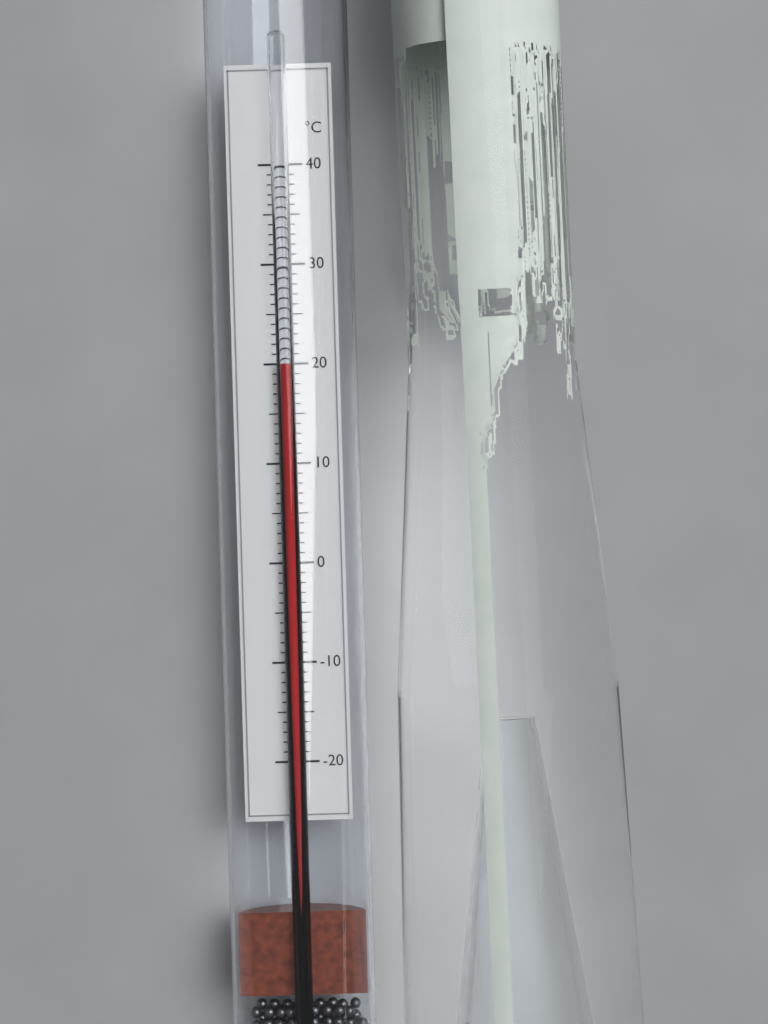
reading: 20 °C
